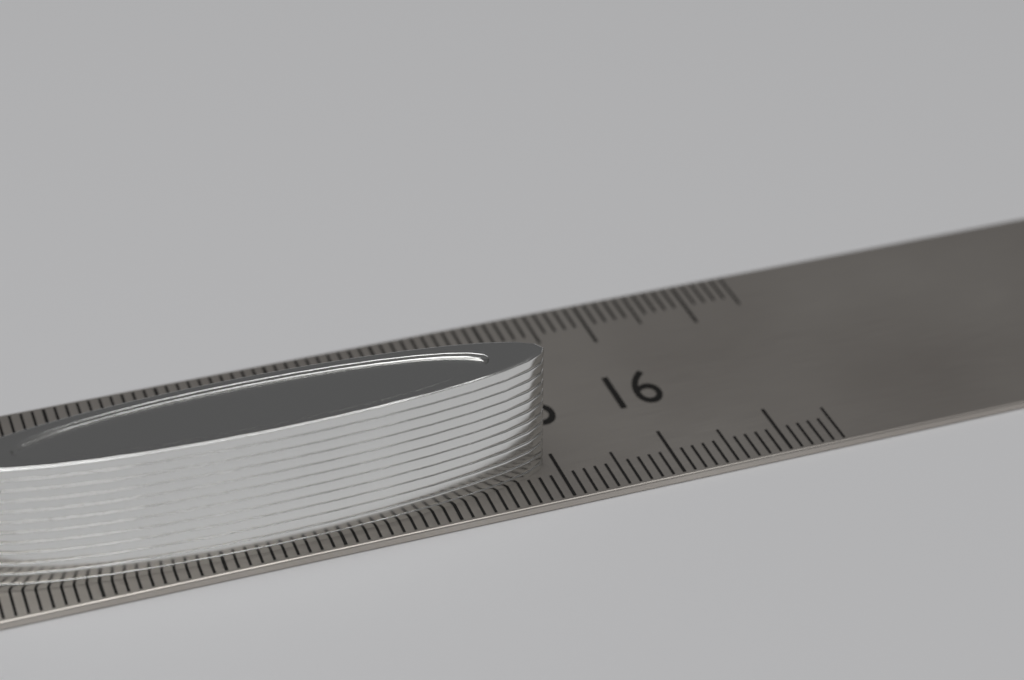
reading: 14.9 cm
